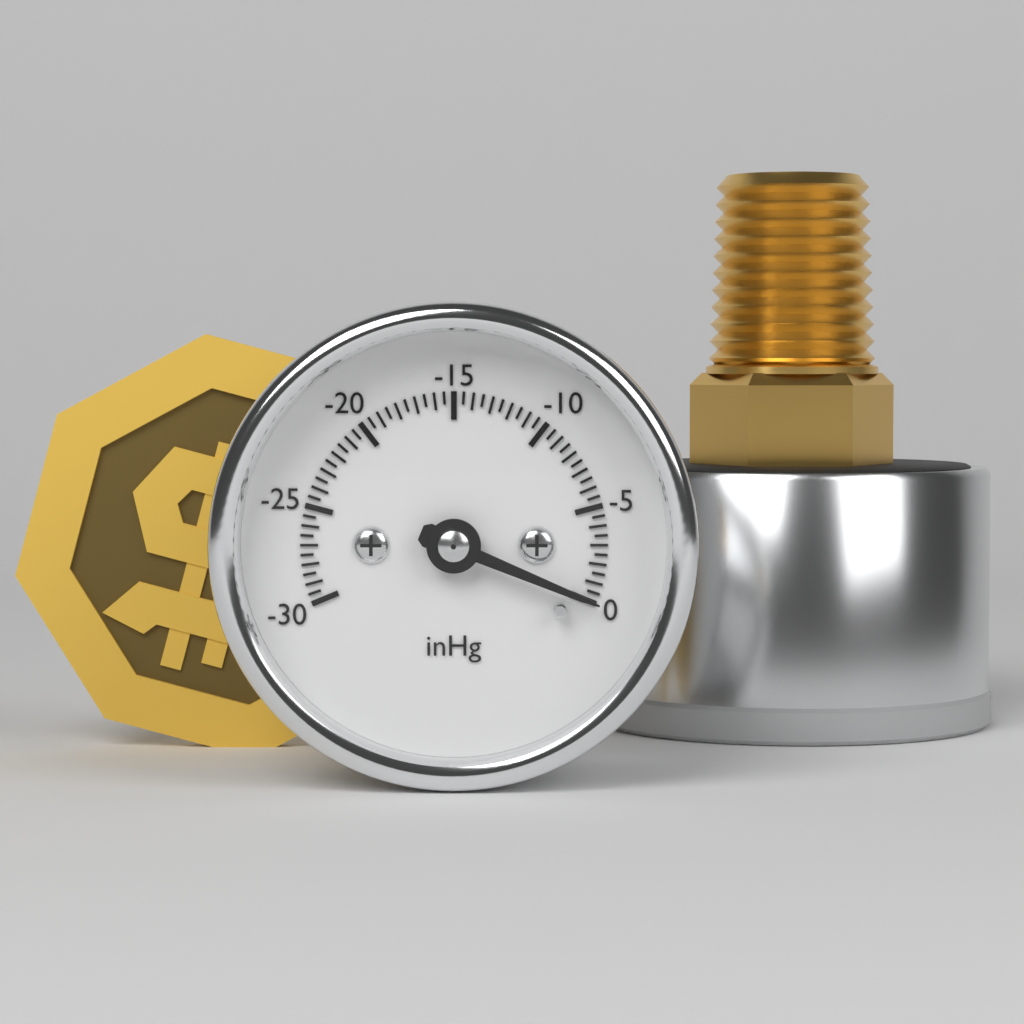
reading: 0.0 inHg
